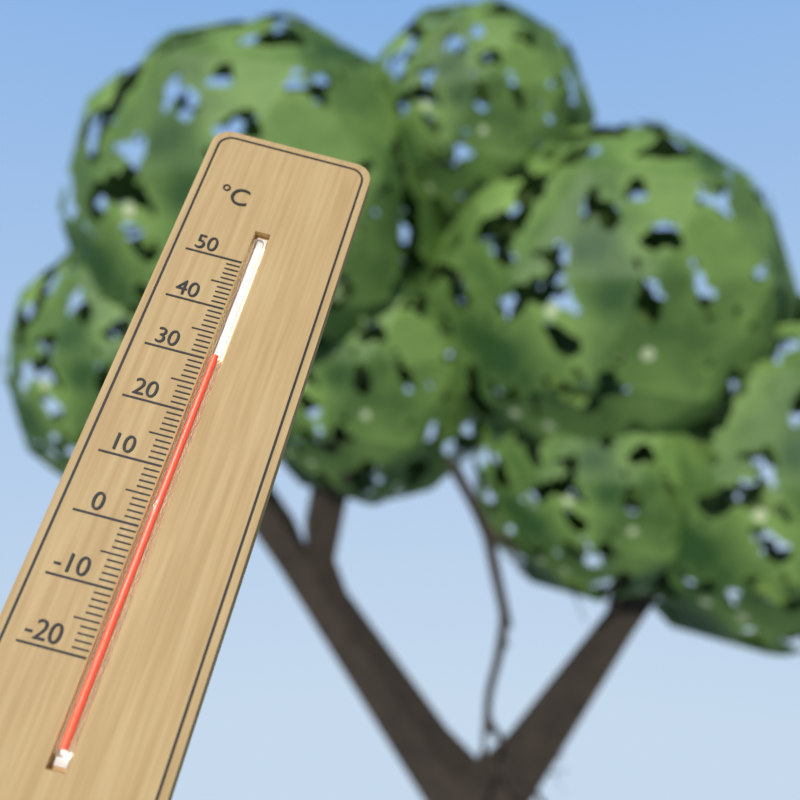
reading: 31 °C
